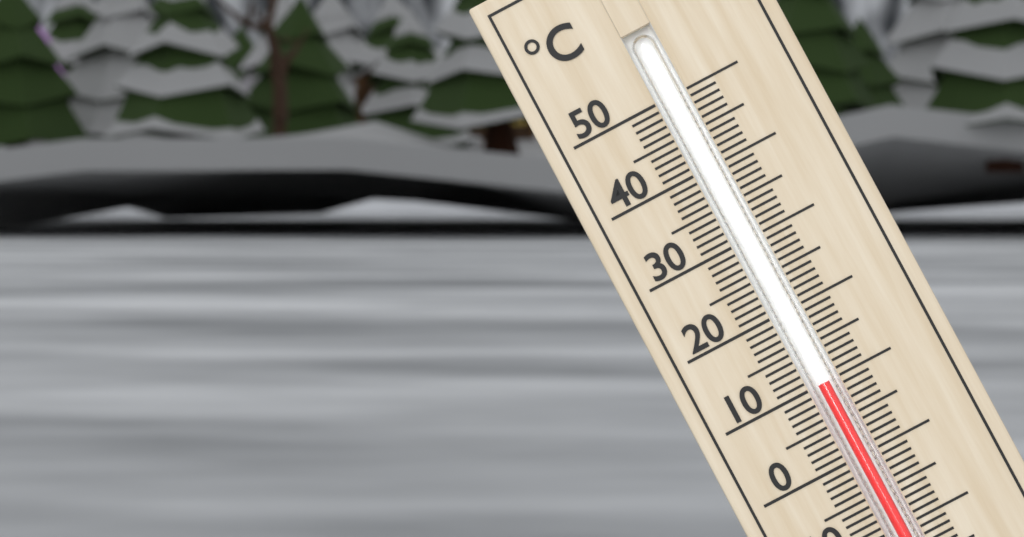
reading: 10 °C
